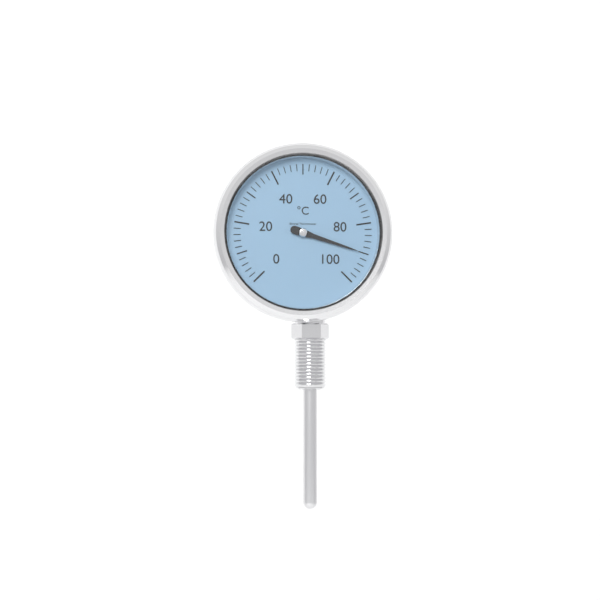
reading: 90 °C
